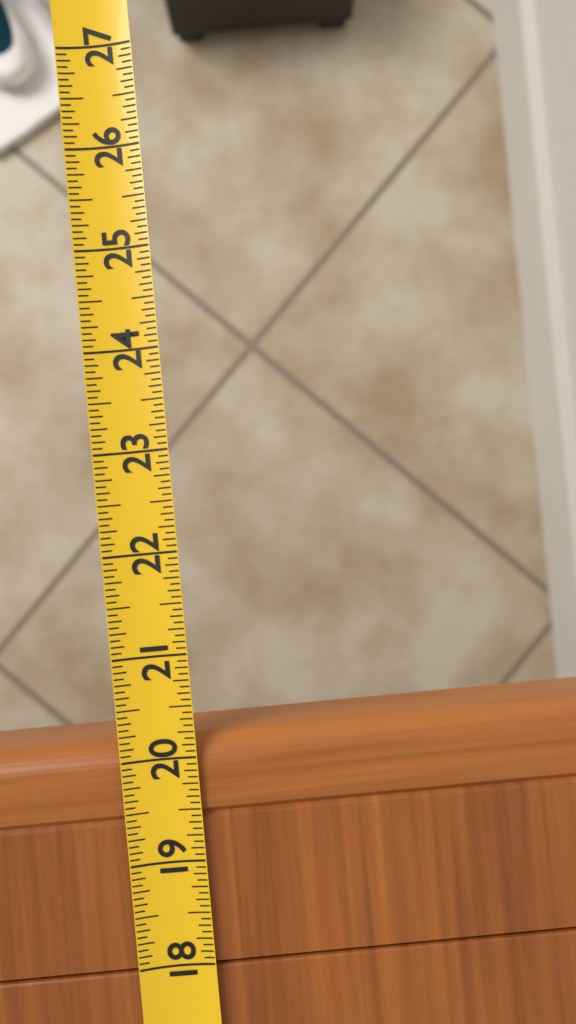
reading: 20.1875 (no unit)
